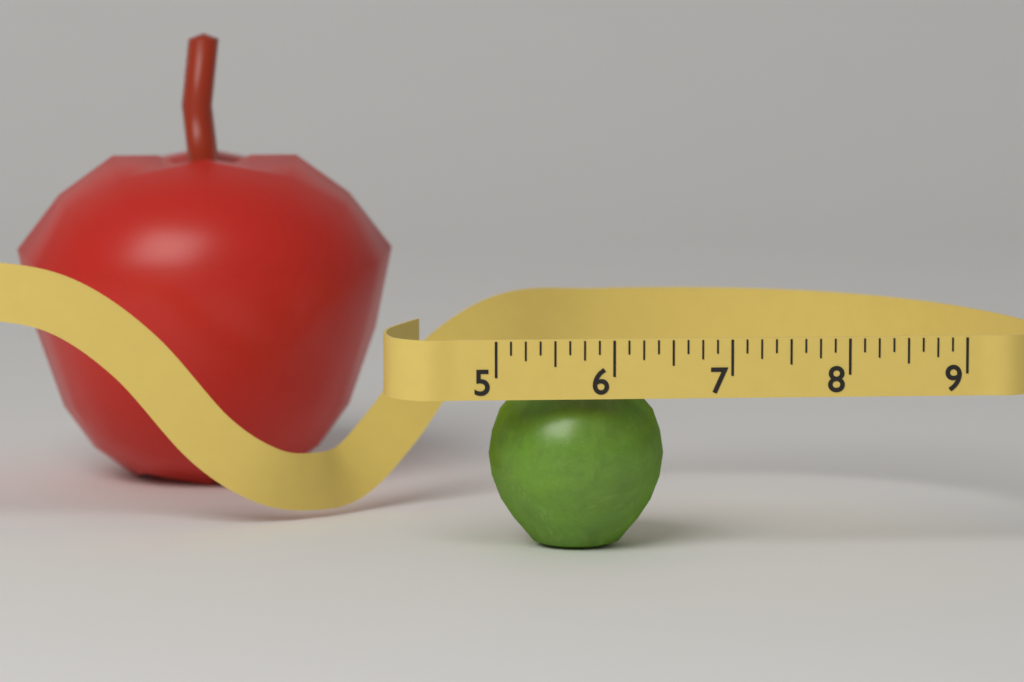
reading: 6.500 (no unit)
